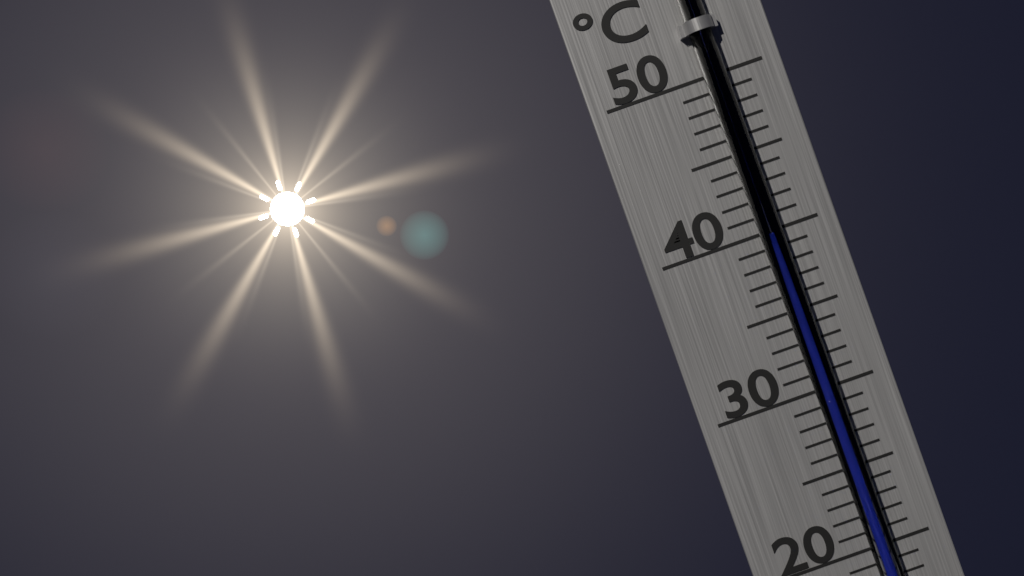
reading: 39 °C
